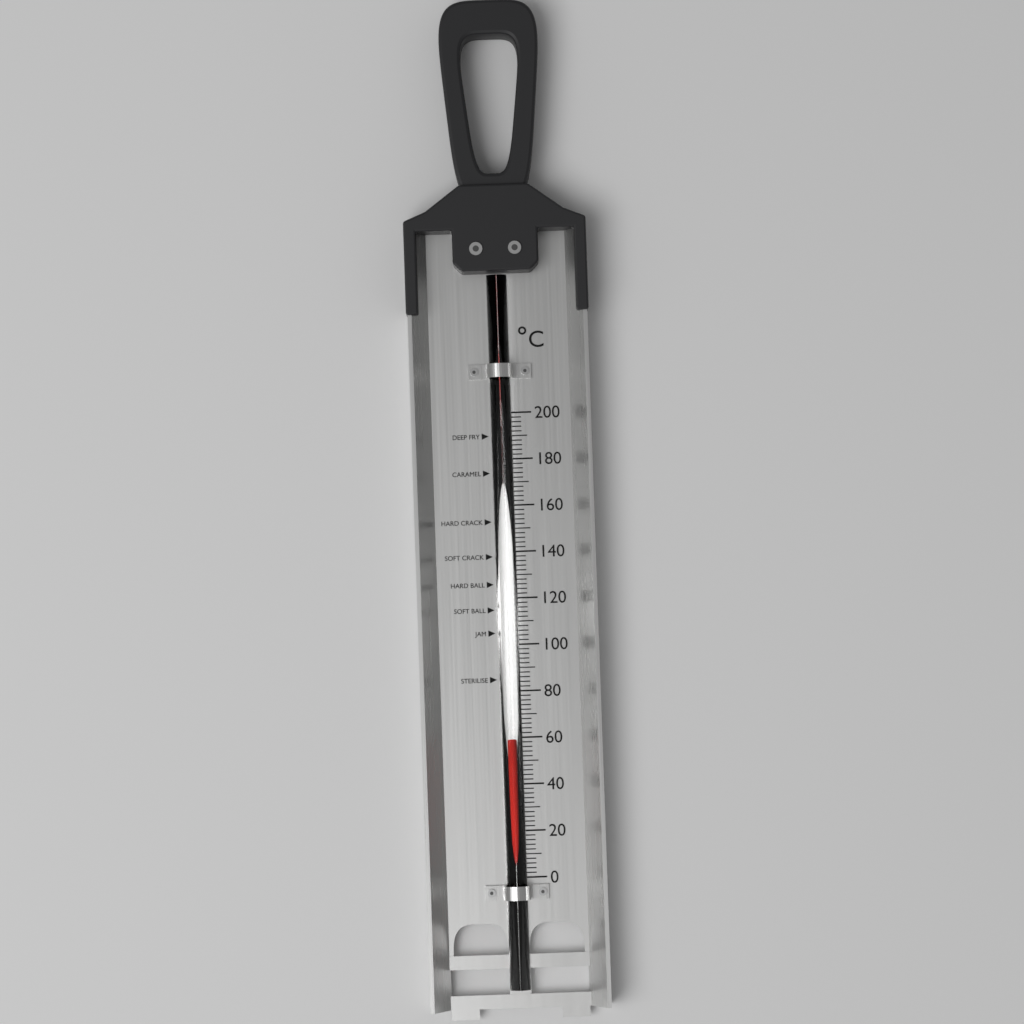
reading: 60 °C
